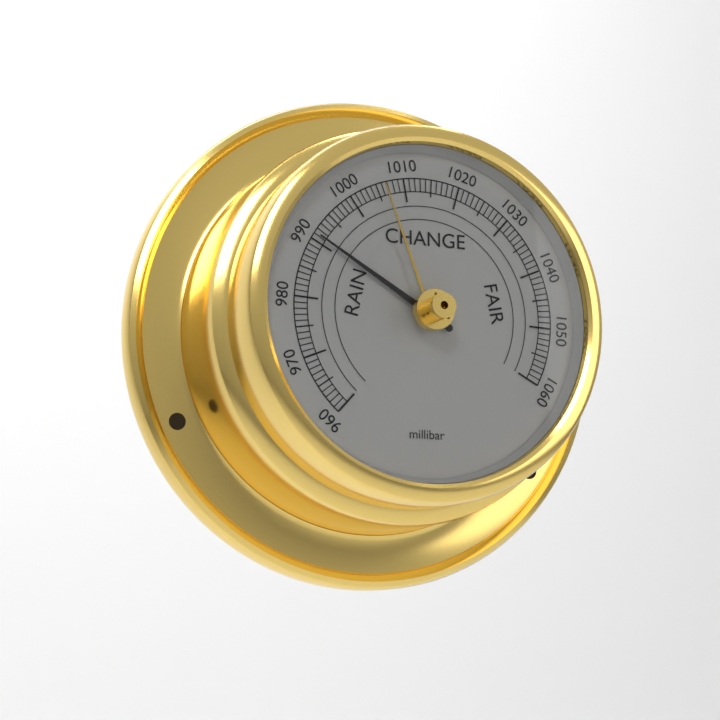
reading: 991 millibar
